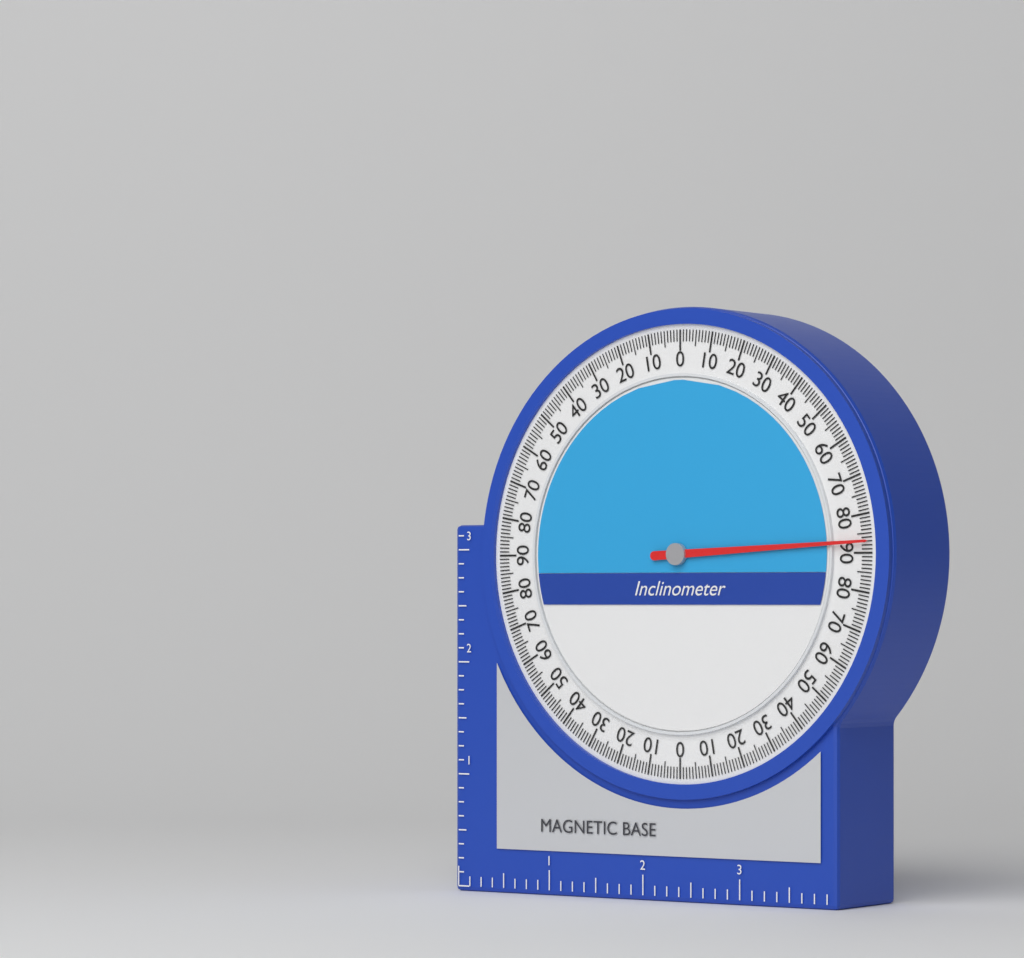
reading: 87 (no unit)
